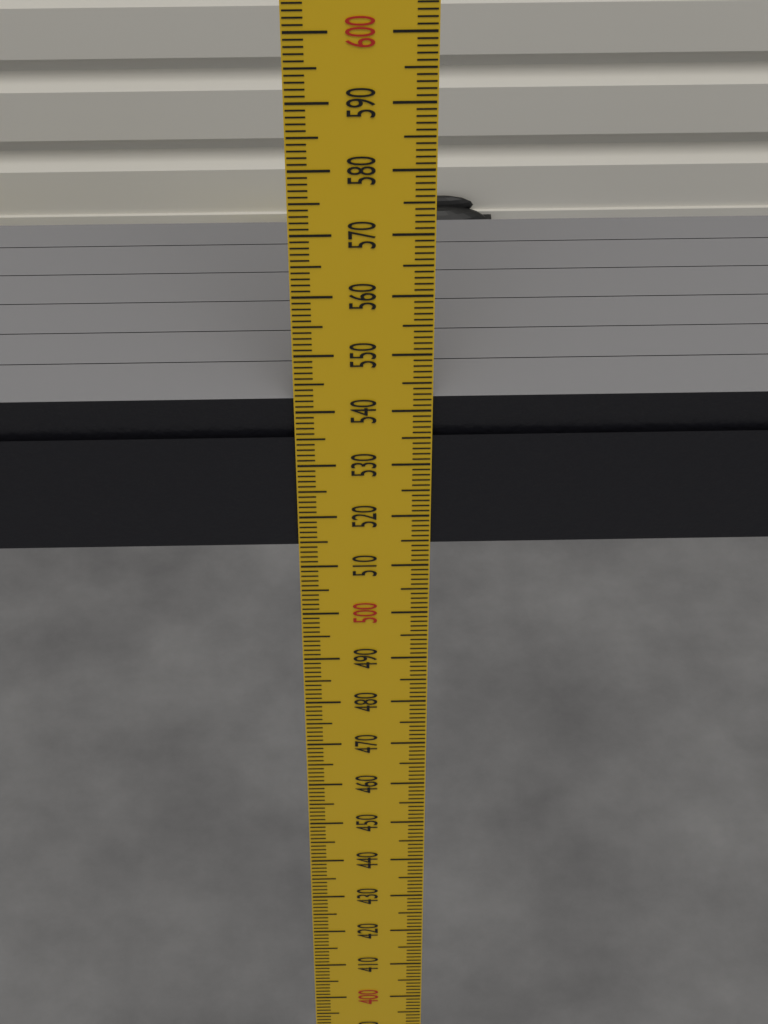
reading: 542 mm
